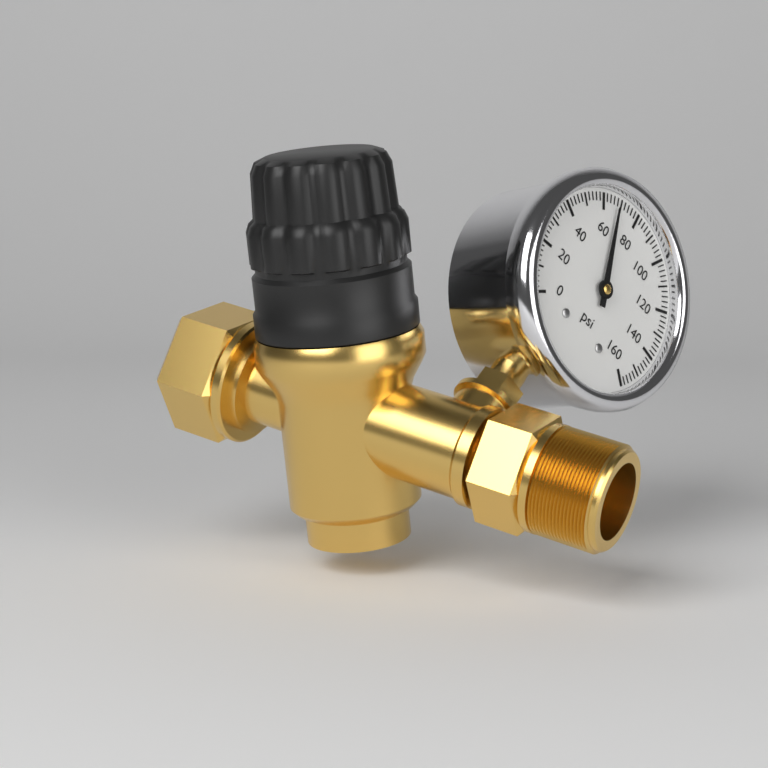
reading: 68 psi
